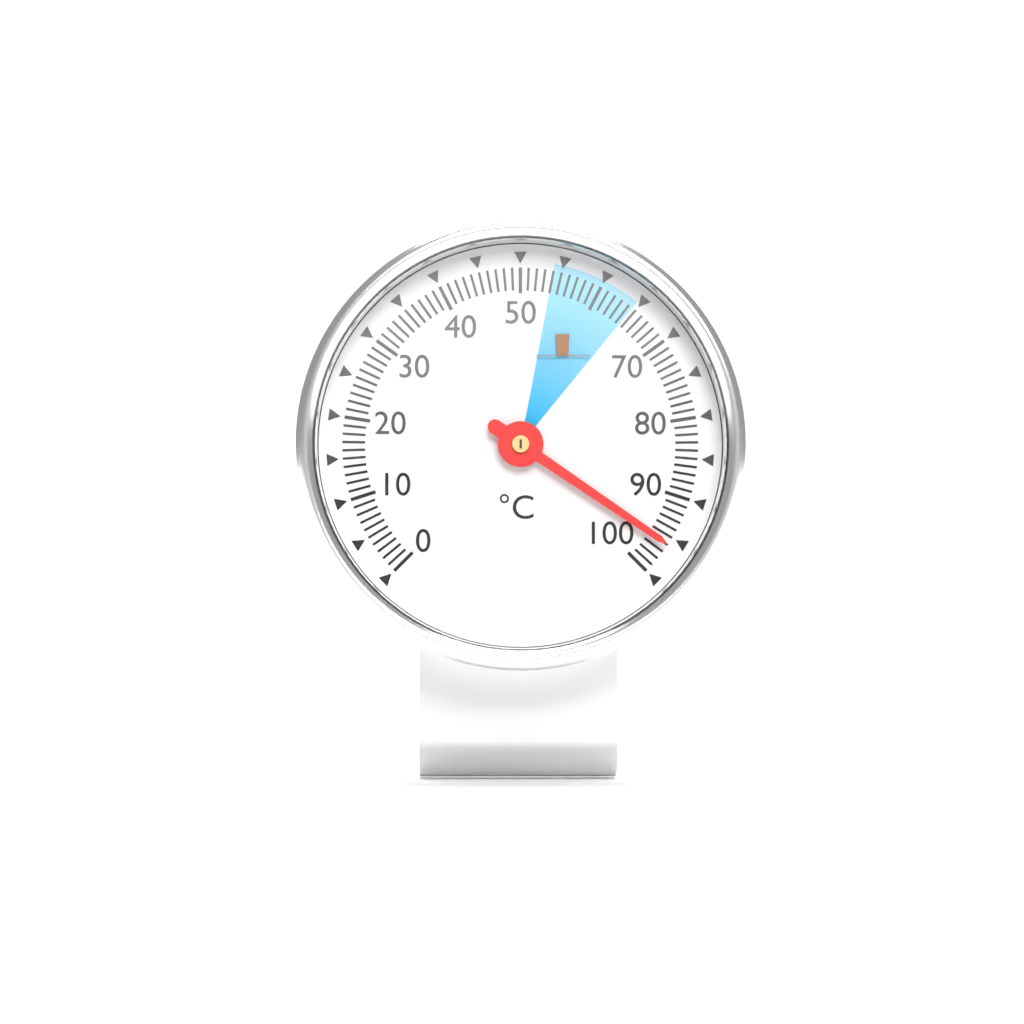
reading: 96 °C
